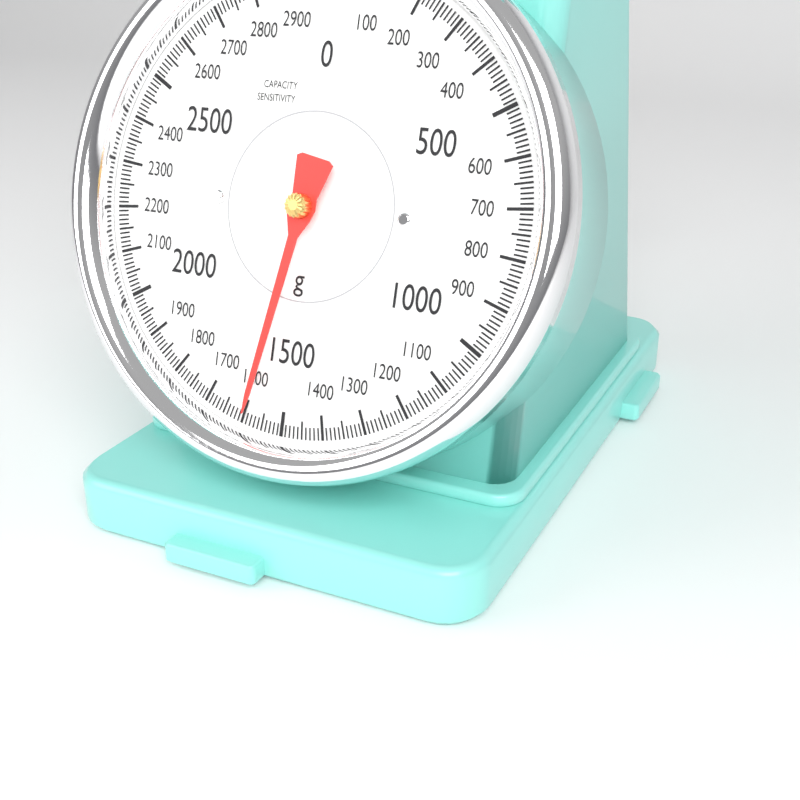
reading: 1590 g
